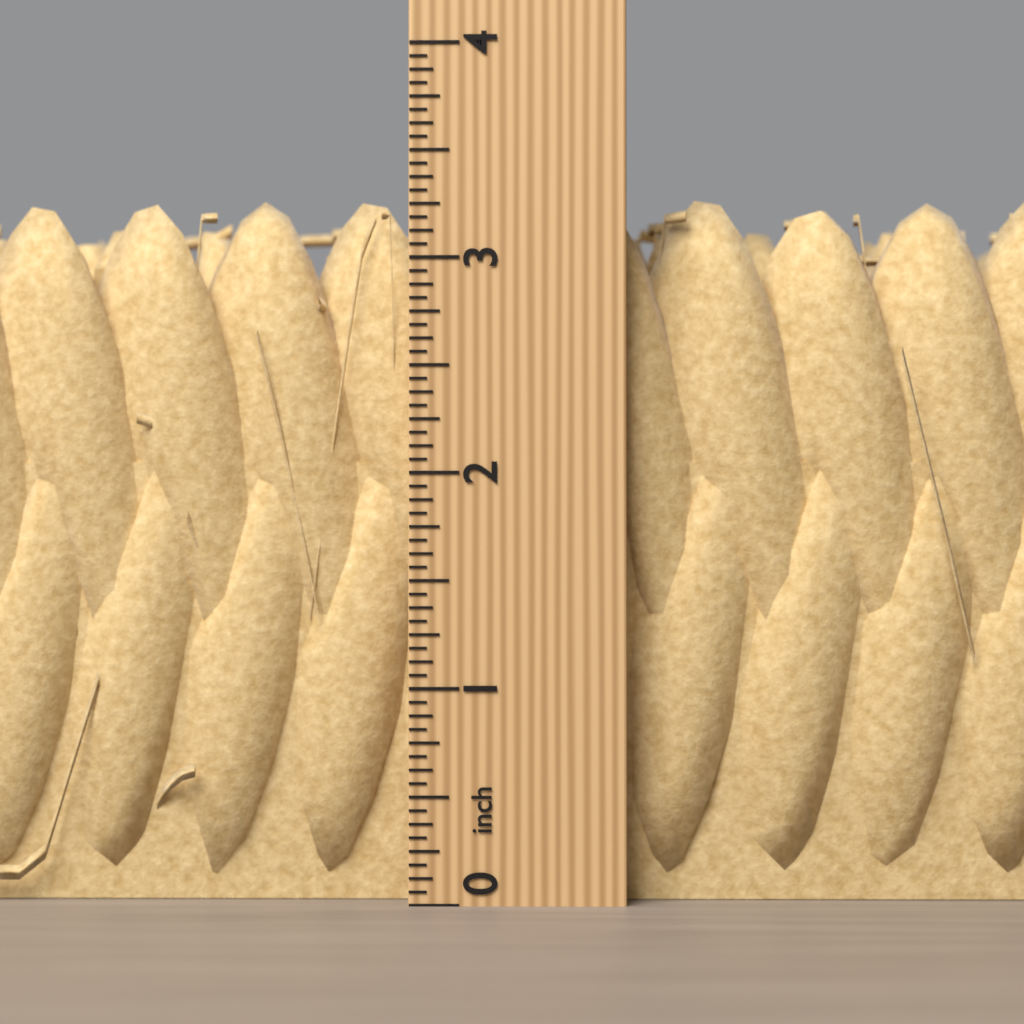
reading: 3.3125 inch
